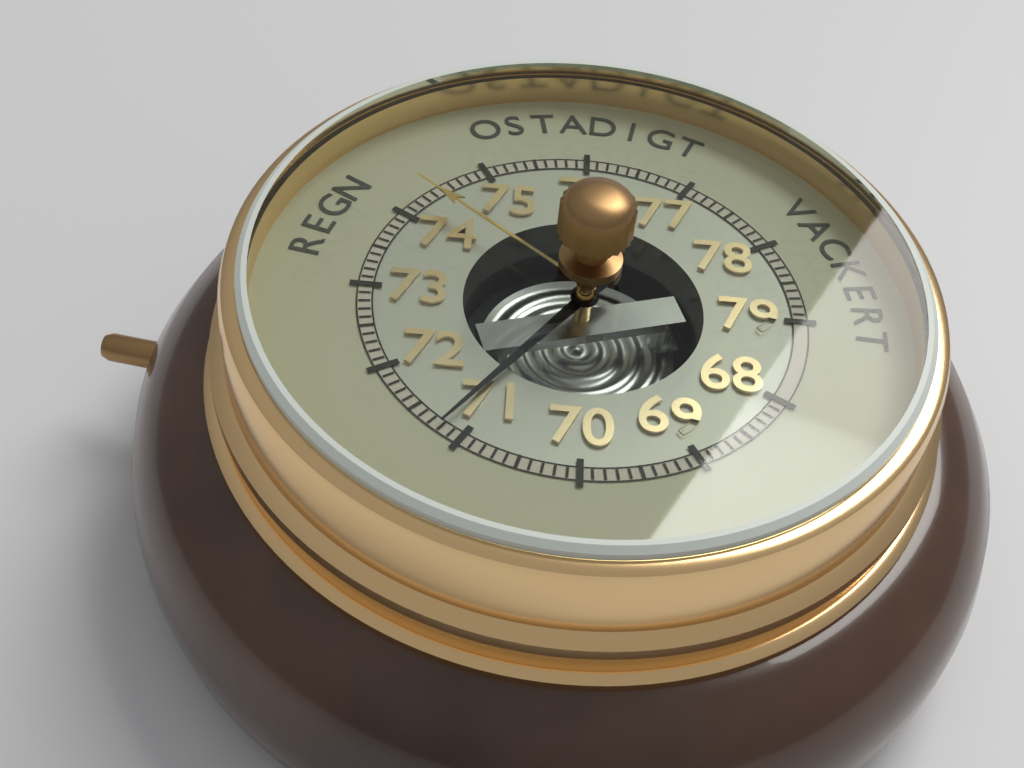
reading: 71.2 (no unit)
